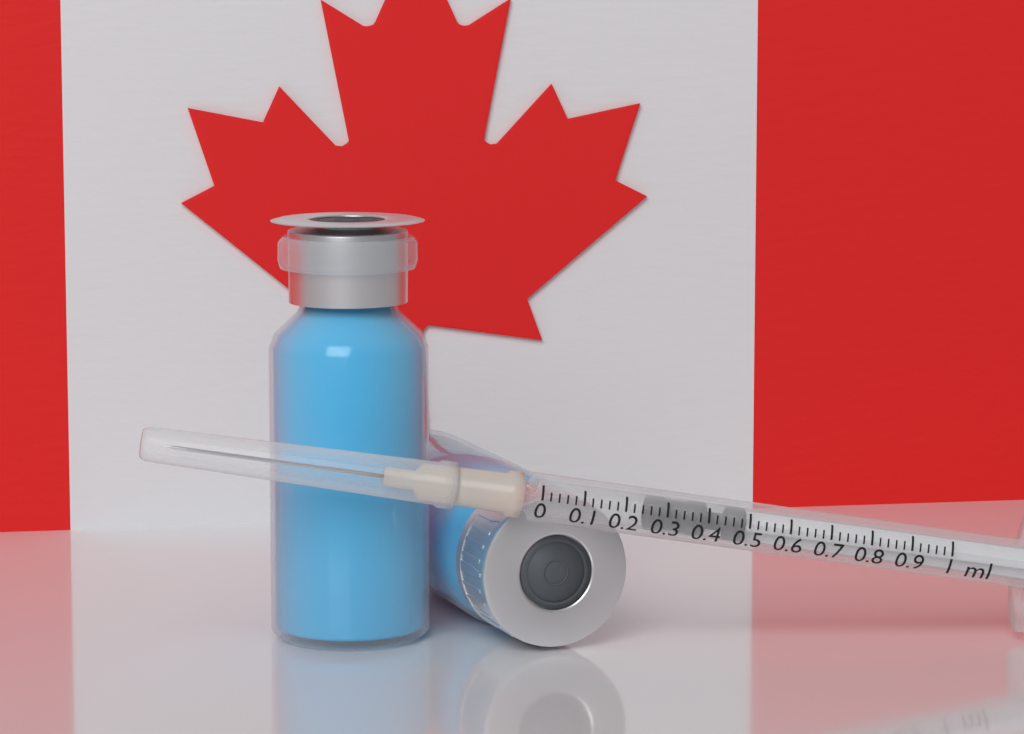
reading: 0.26 ml
